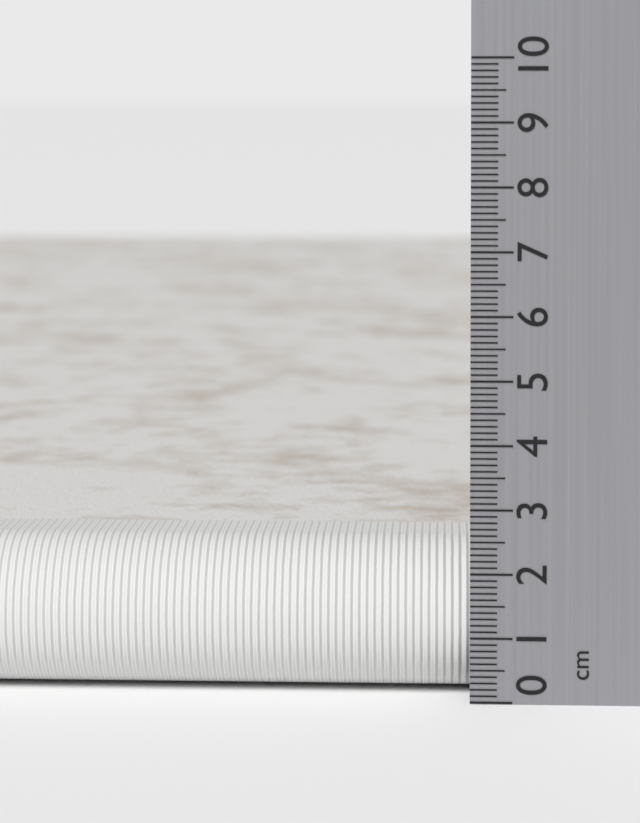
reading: 2.4 cm
